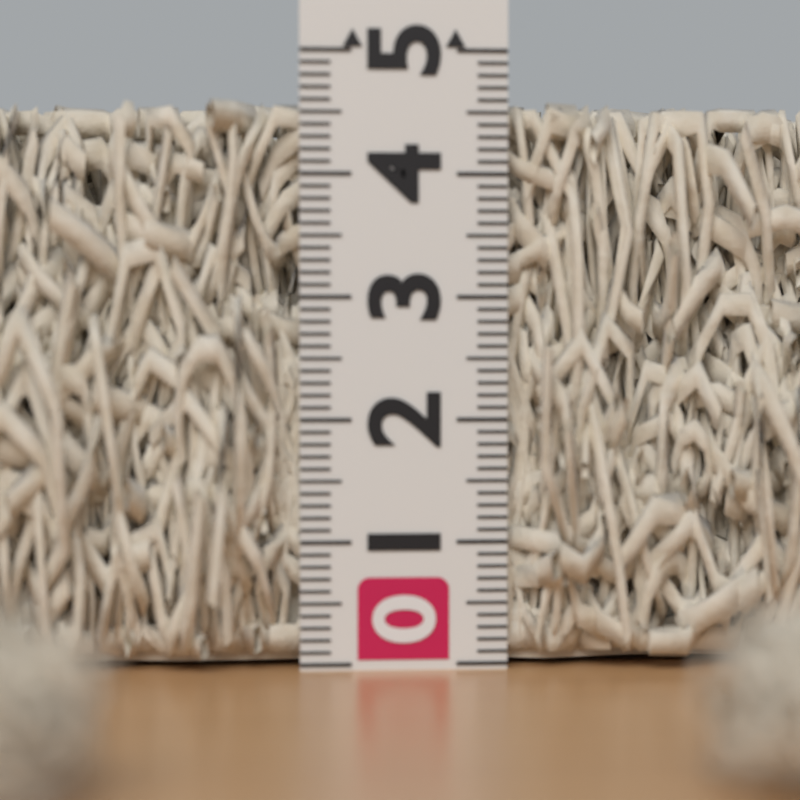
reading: 4.6 (no unit)
